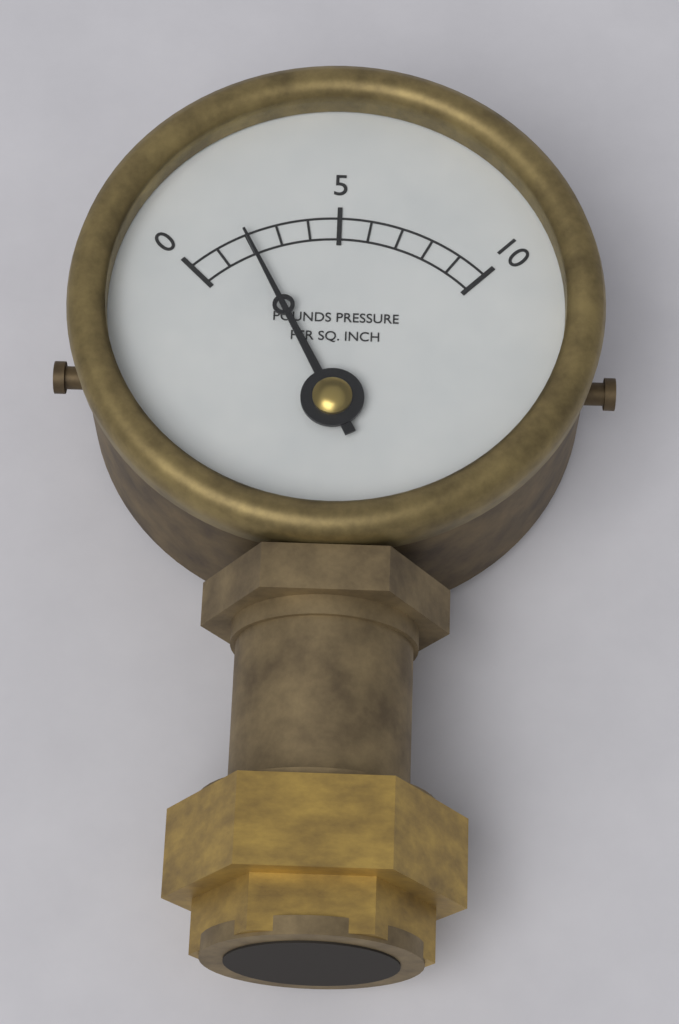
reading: 2 psi
